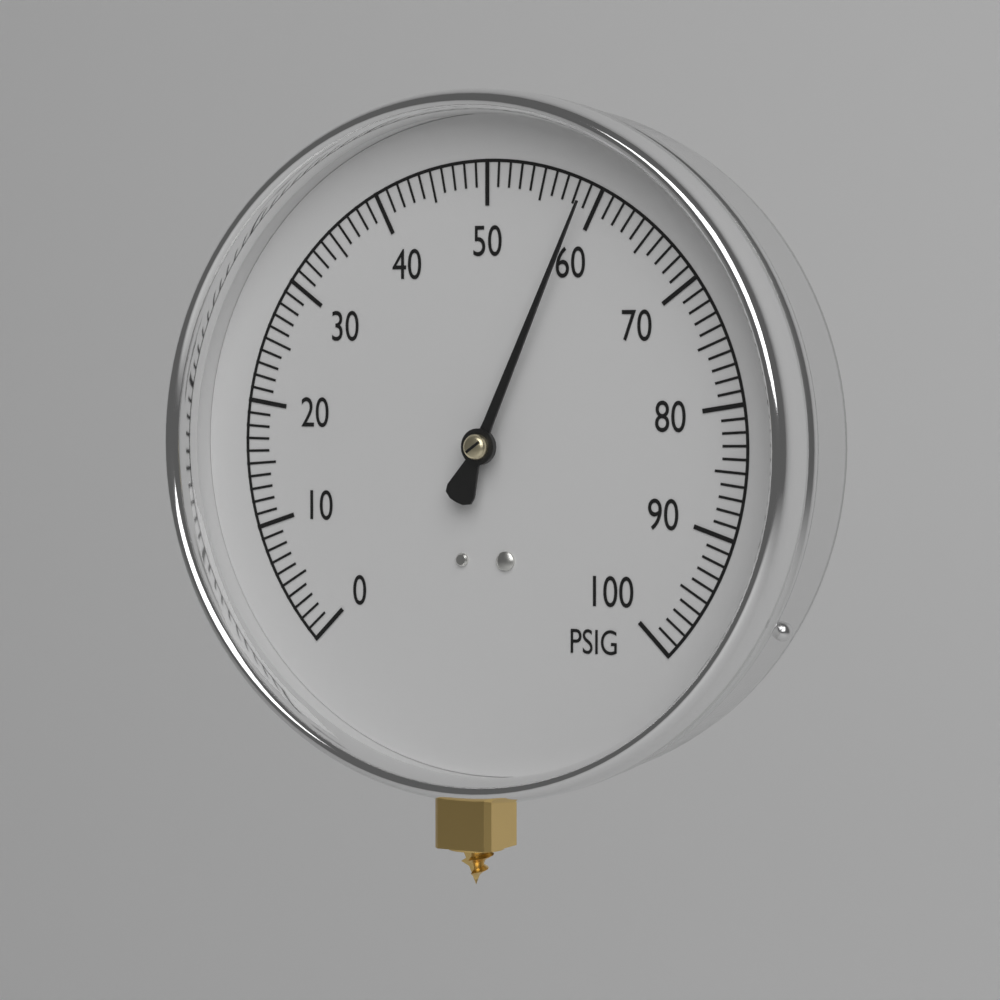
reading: 59 PSIG
